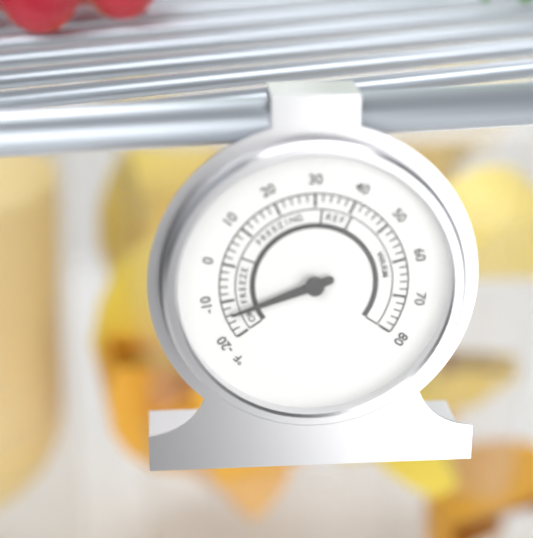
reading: -14 °F
